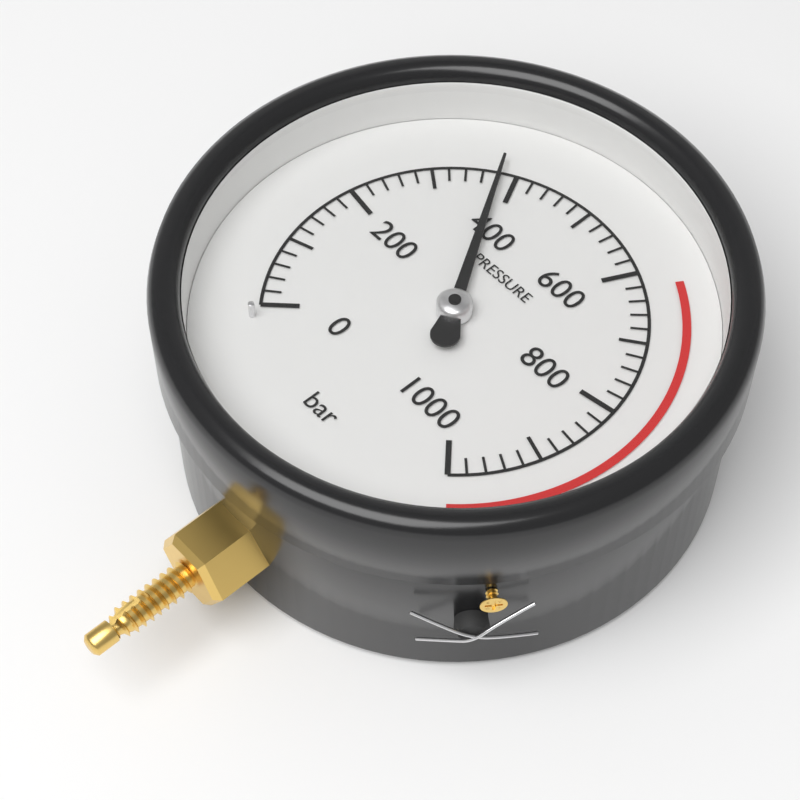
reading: 380 bar
